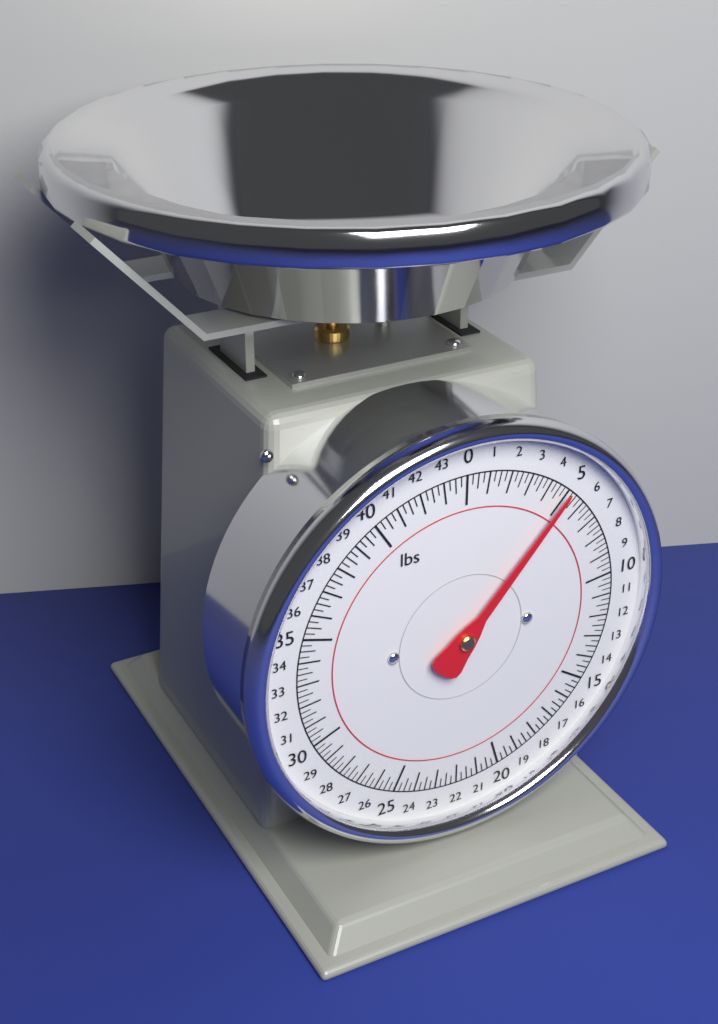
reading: 5.00 lbs
